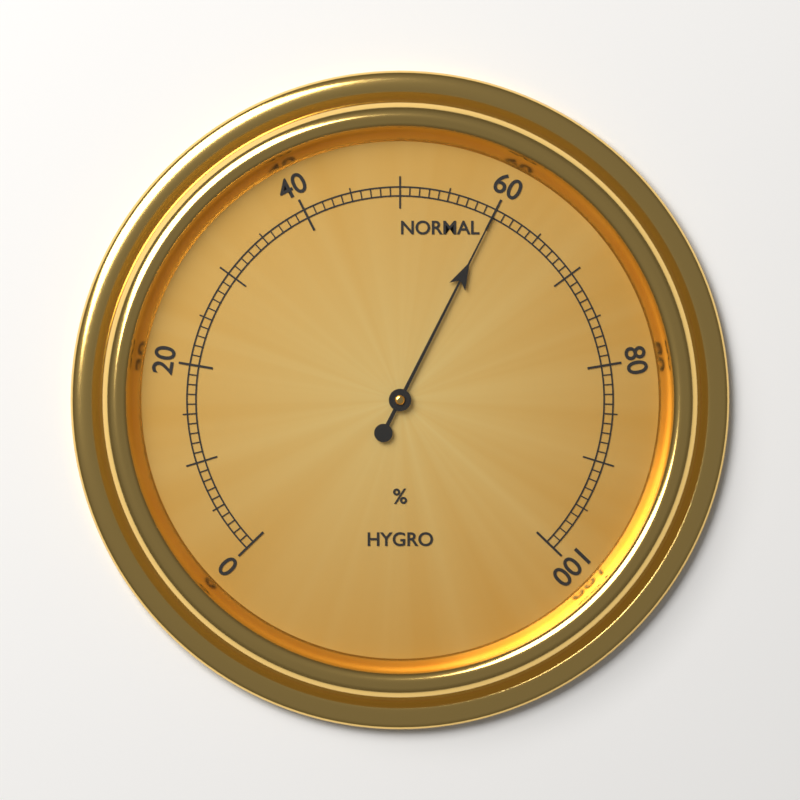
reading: 60 %
